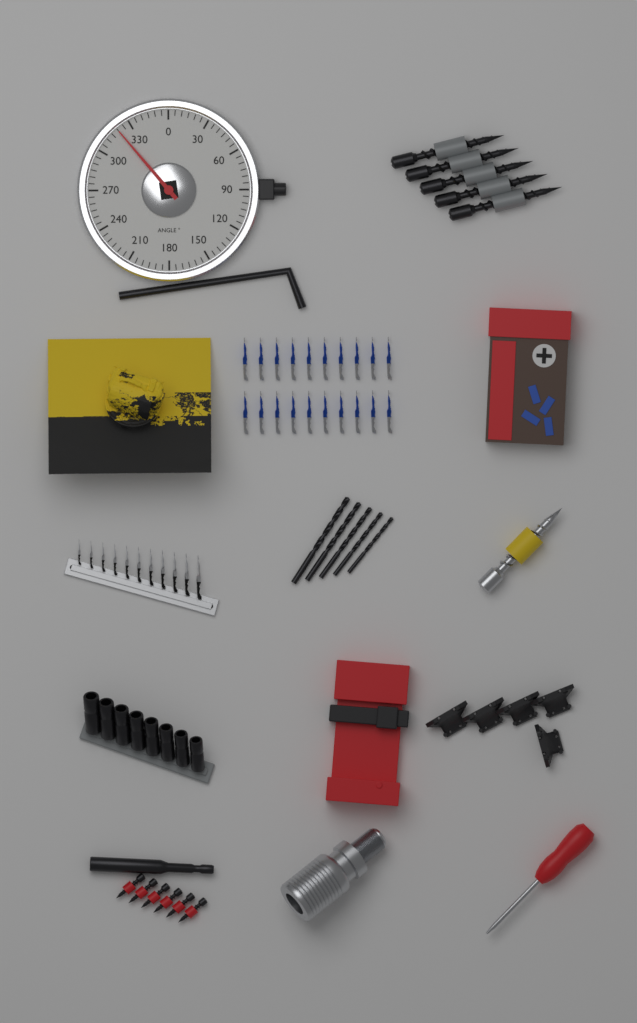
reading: 320 °
